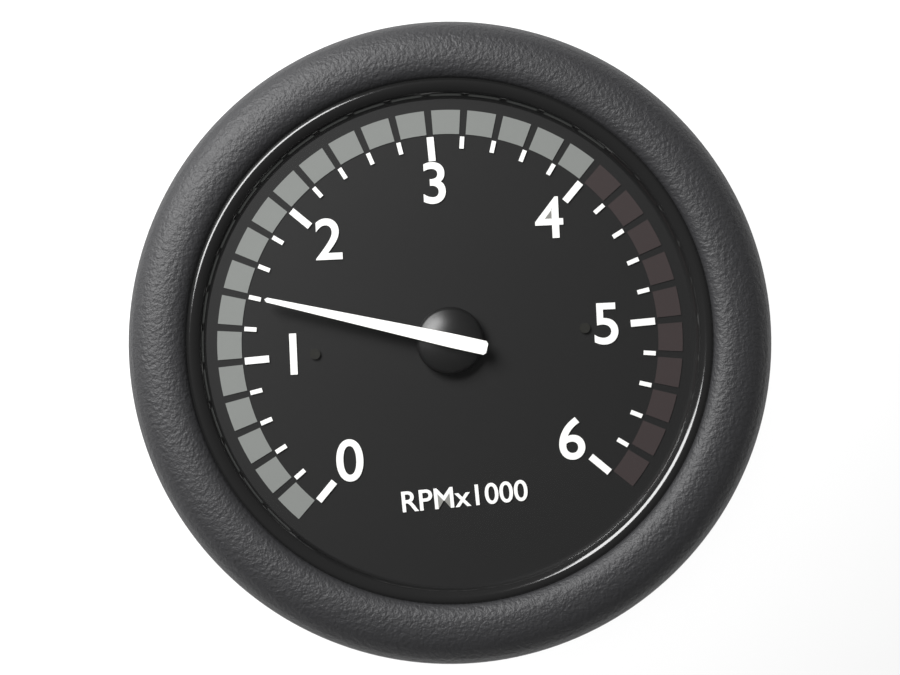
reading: 1400 RPM
